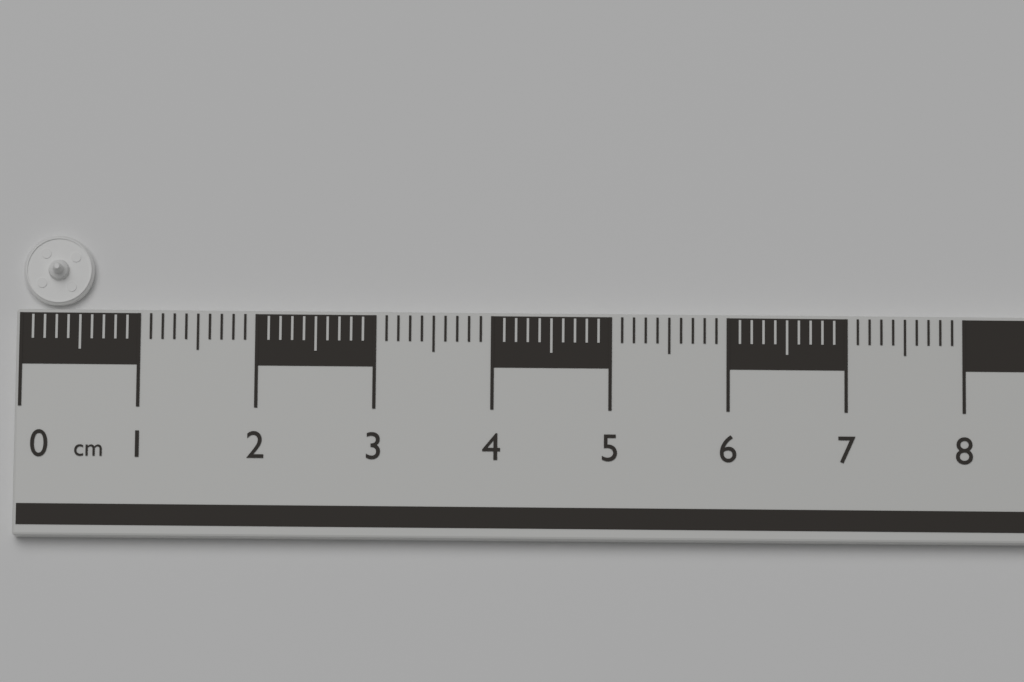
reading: 0.6 cm
